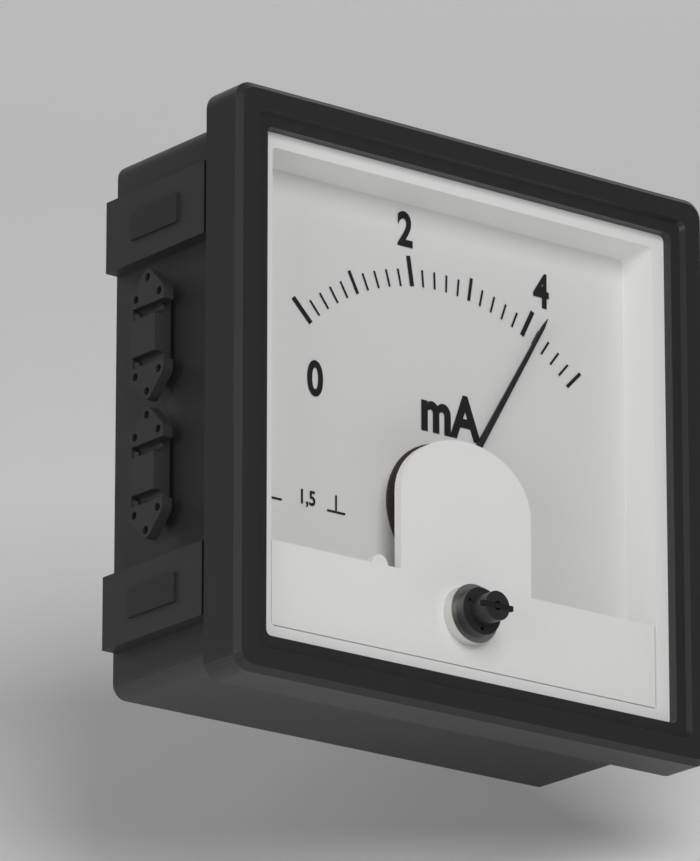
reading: 4.2 mA
